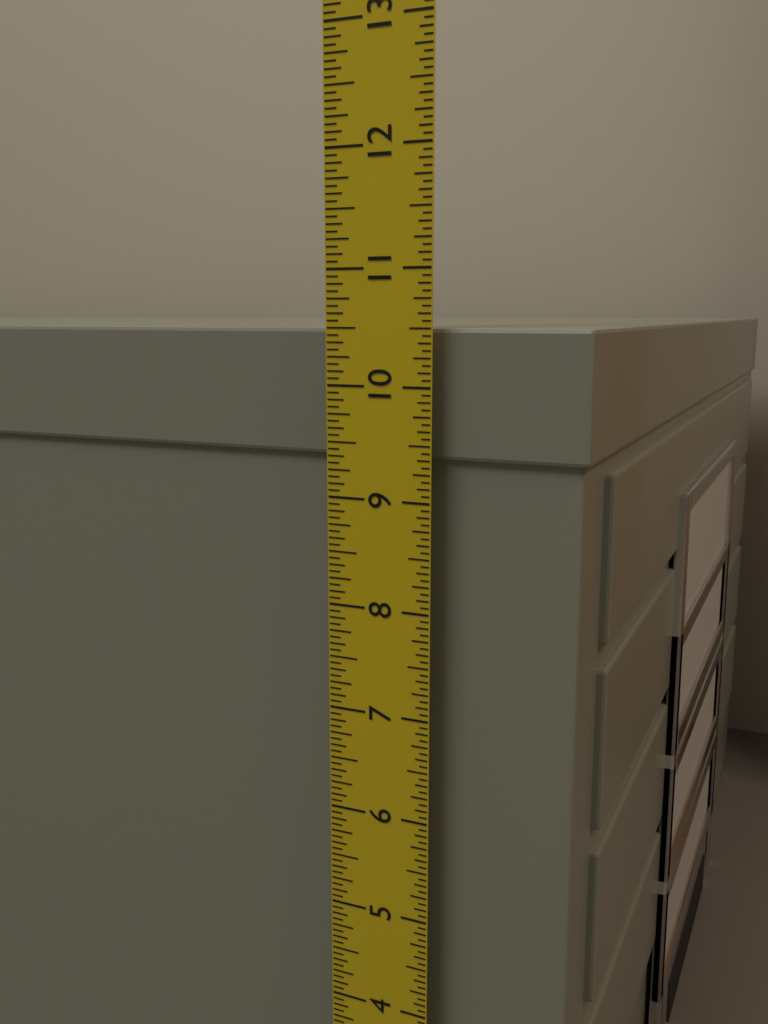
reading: 10.5000 in
